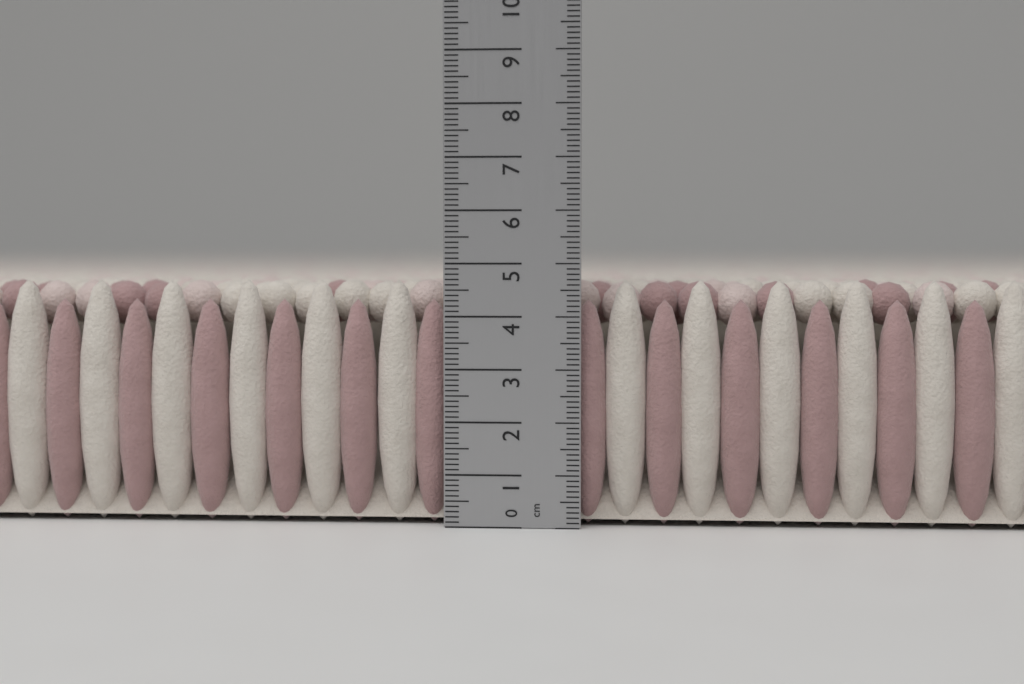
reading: 4.7 cm
